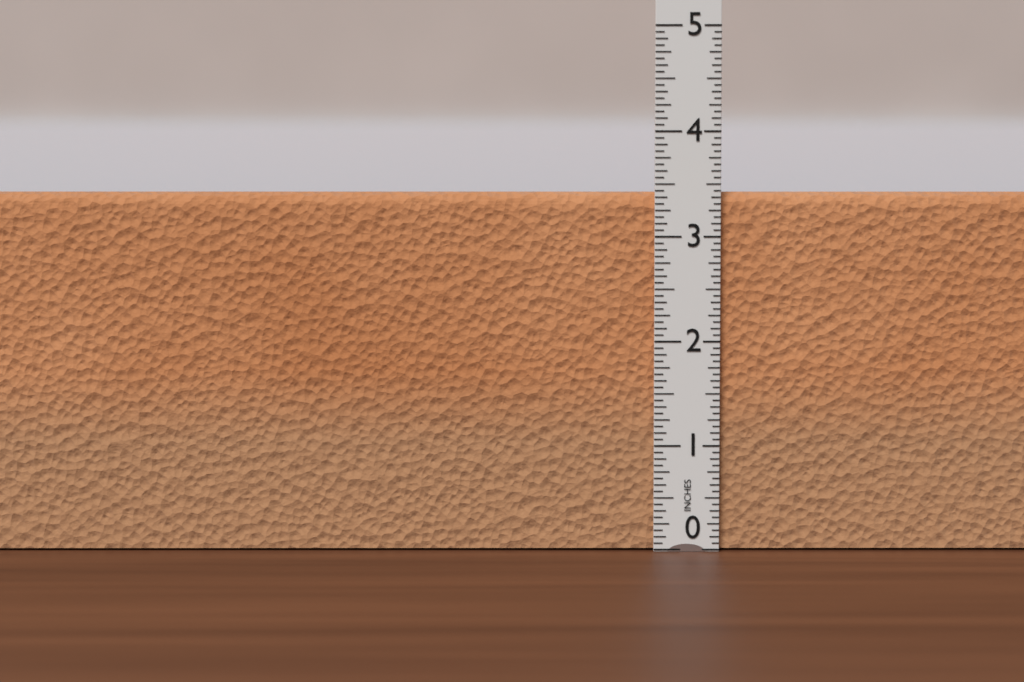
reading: 3.4375 in
